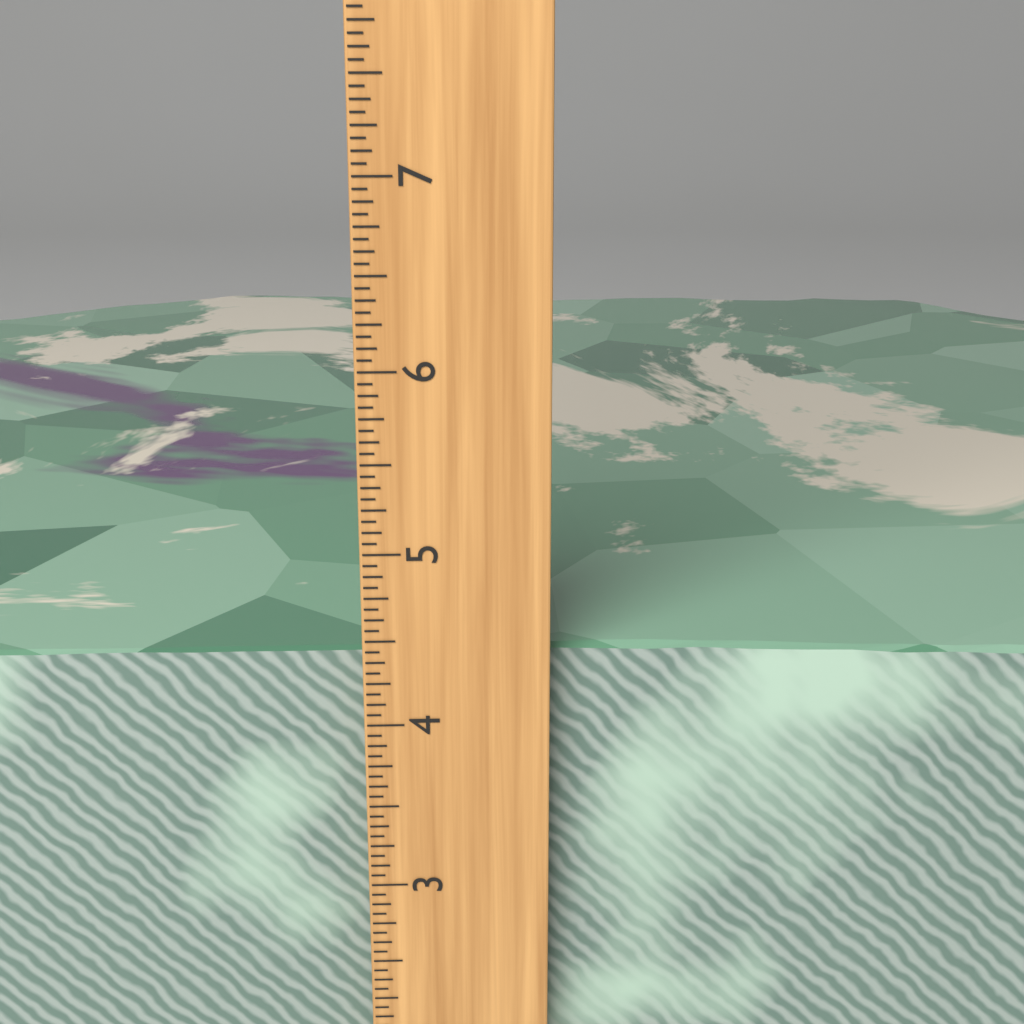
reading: 4.3750 inch
